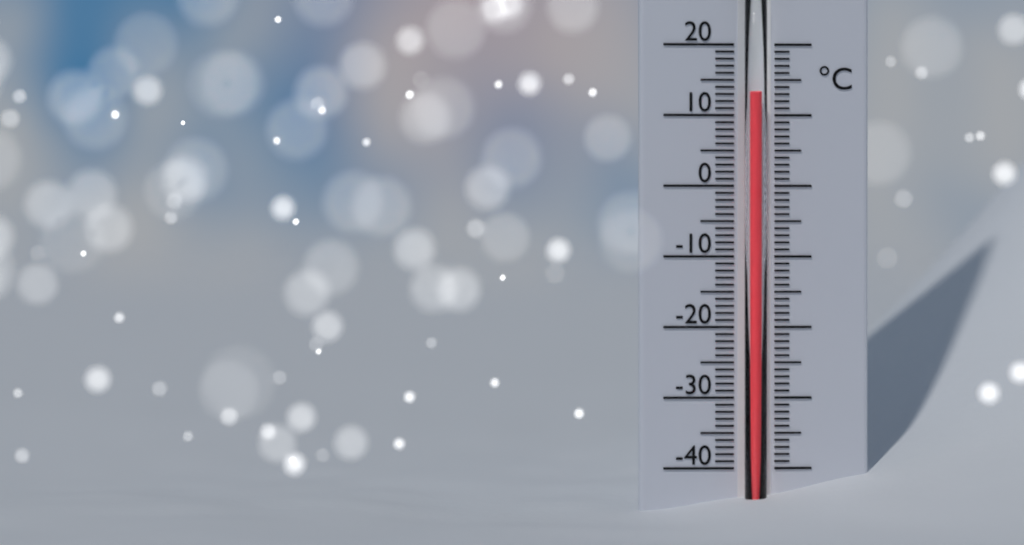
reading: 13 °C
